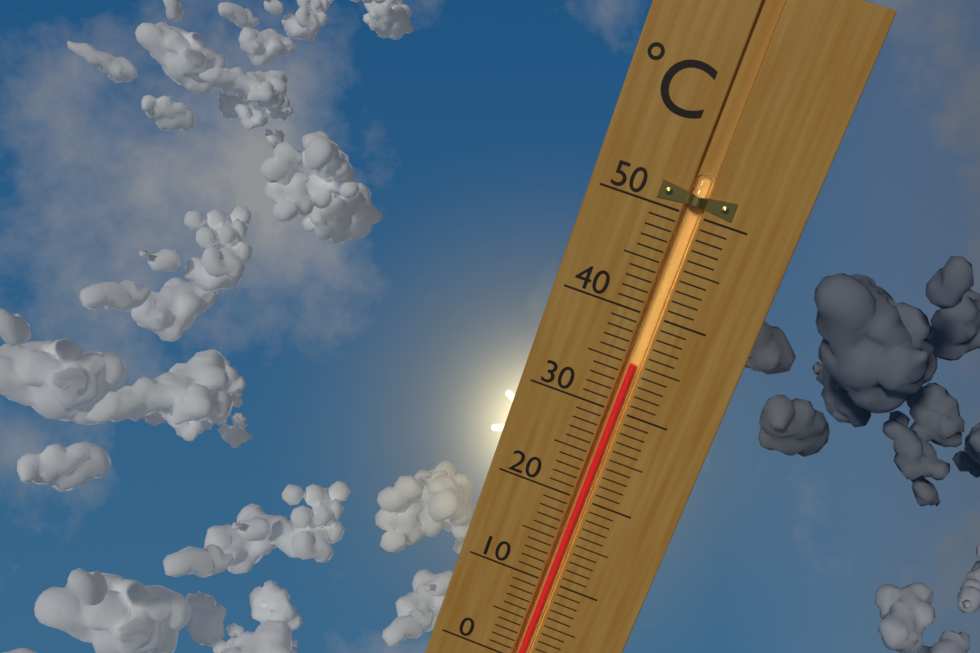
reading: 35 °C
